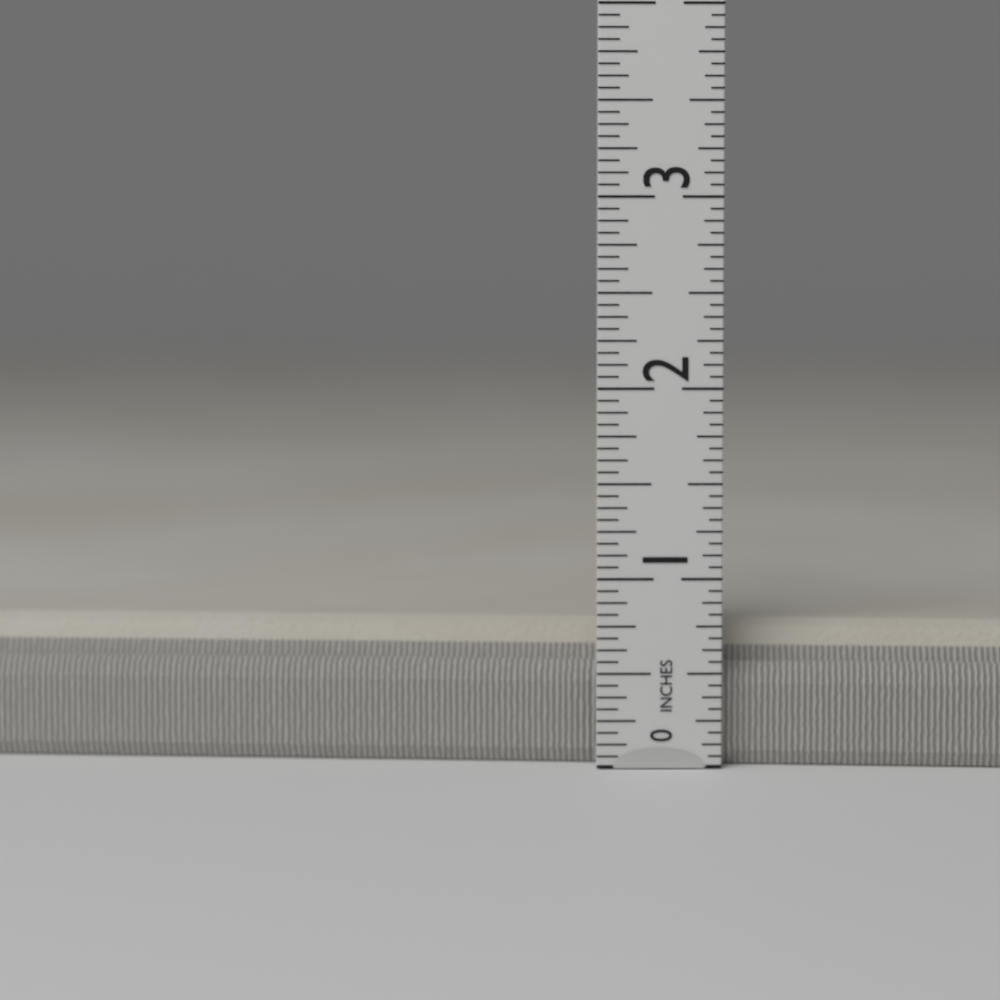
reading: 0.7500 in
